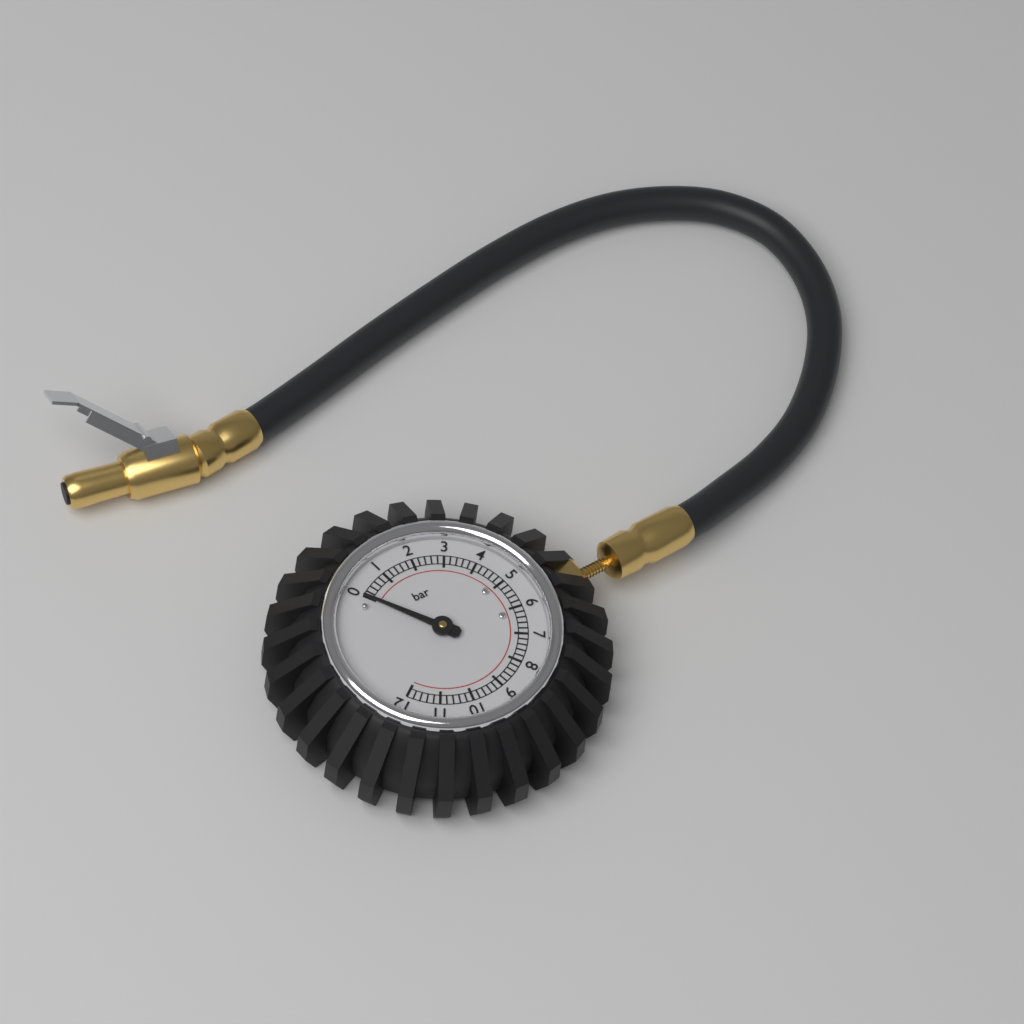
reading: 0.0 bar
